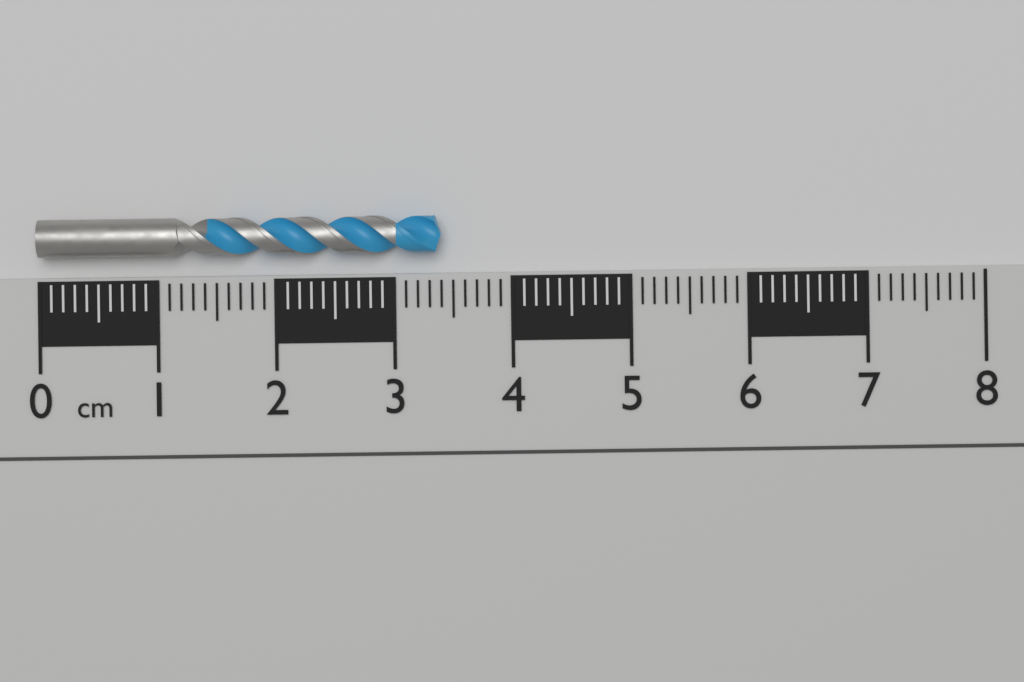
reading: 3.4 cm
